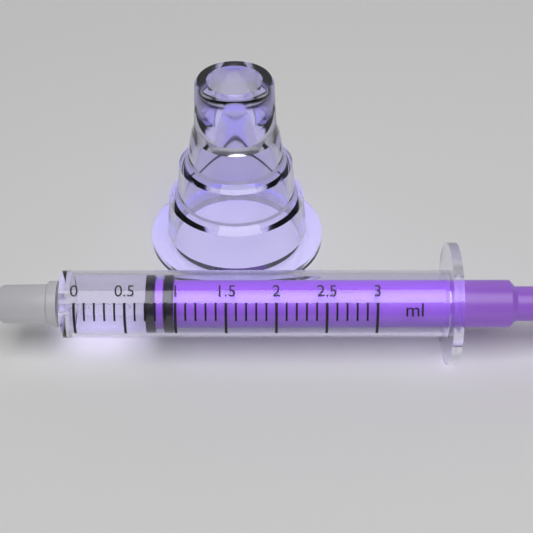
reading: 0.7 ml
